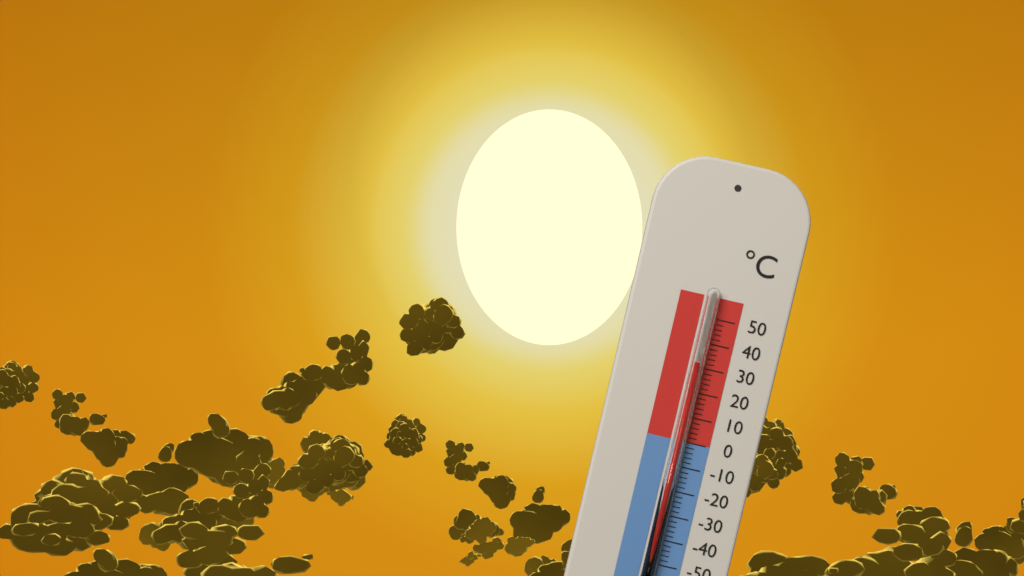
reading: 32 °C
